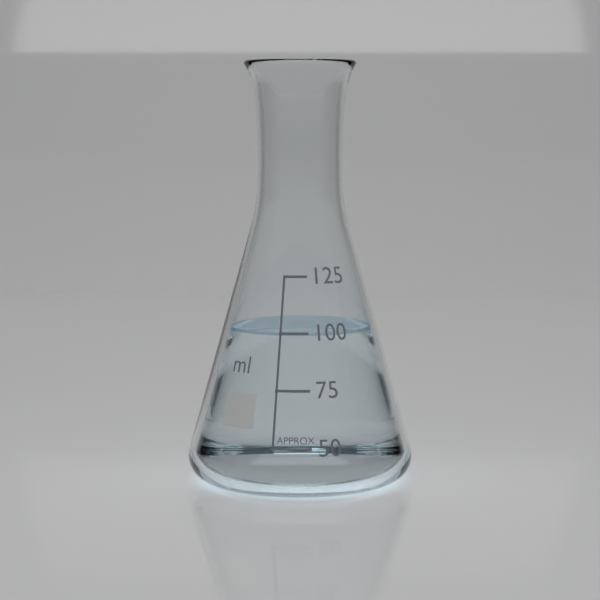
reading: 100 ml
